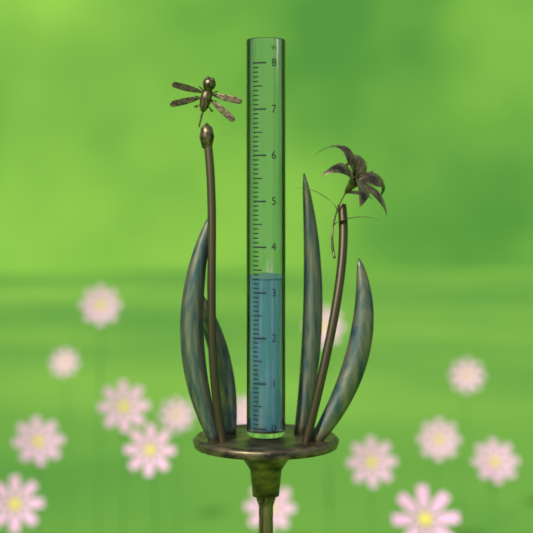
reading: 3.3 in
